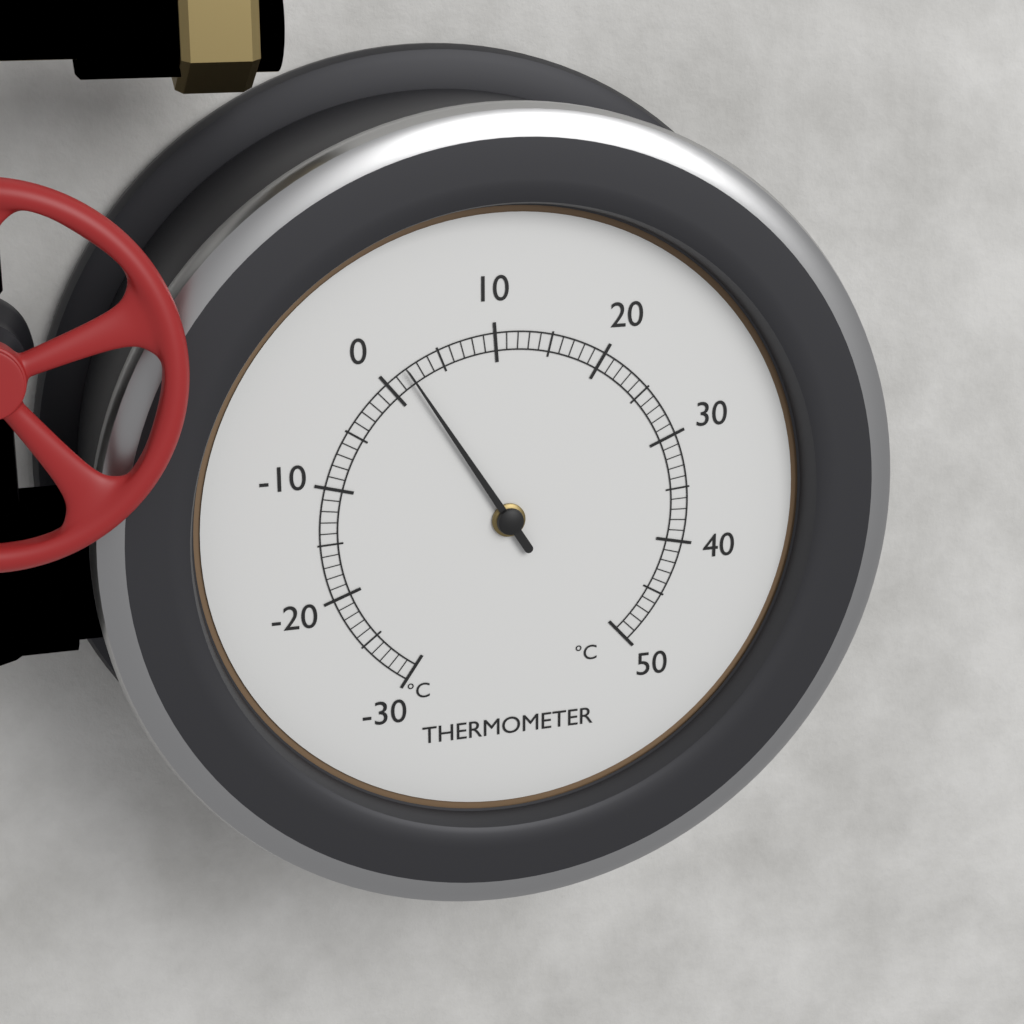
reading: 2 °C
